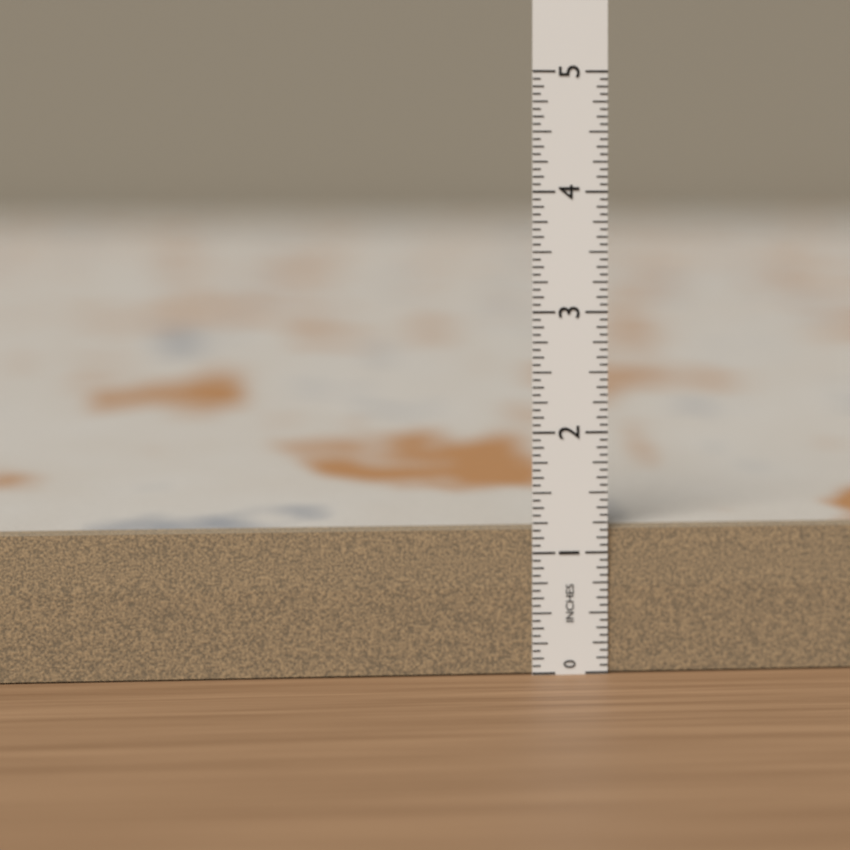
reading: 1.1875 in
